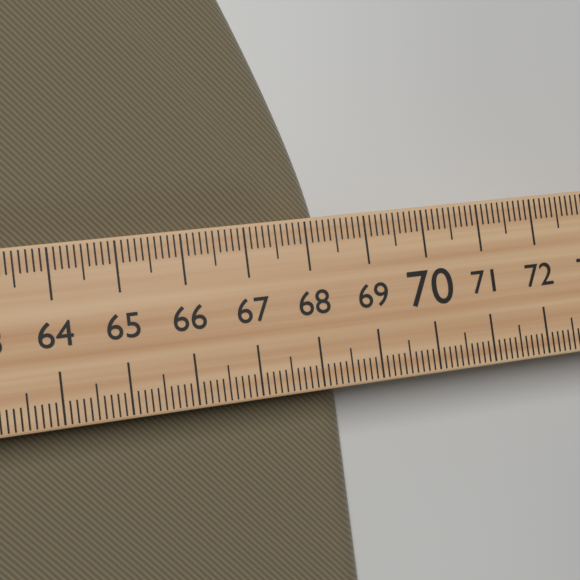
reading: 68.4 (no unit)
